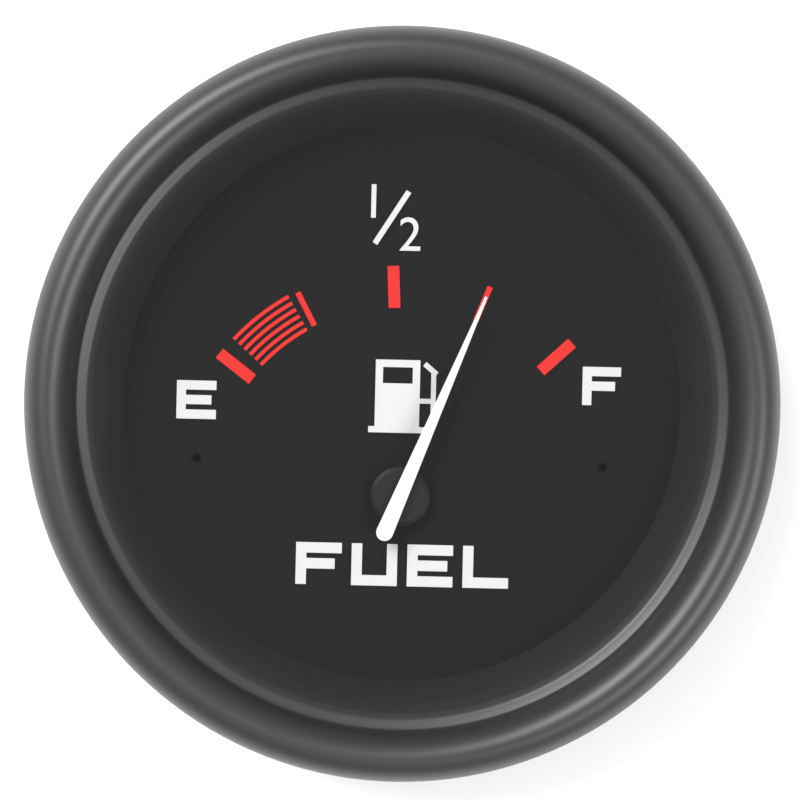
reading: 0.75 (no unit)
